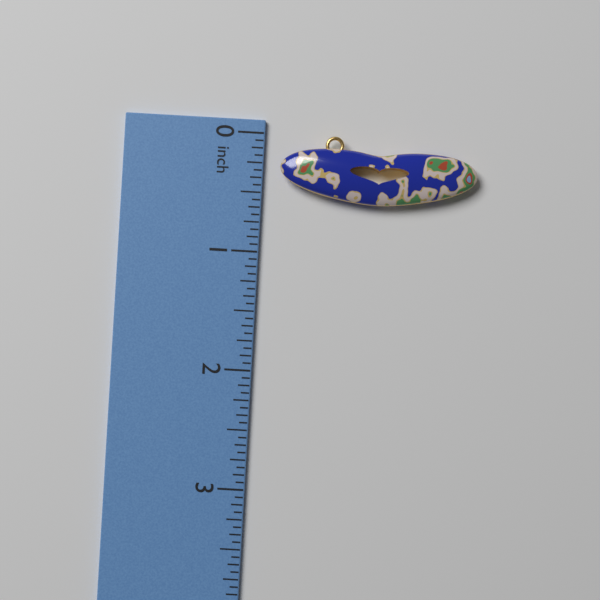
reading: 0.5625 in
